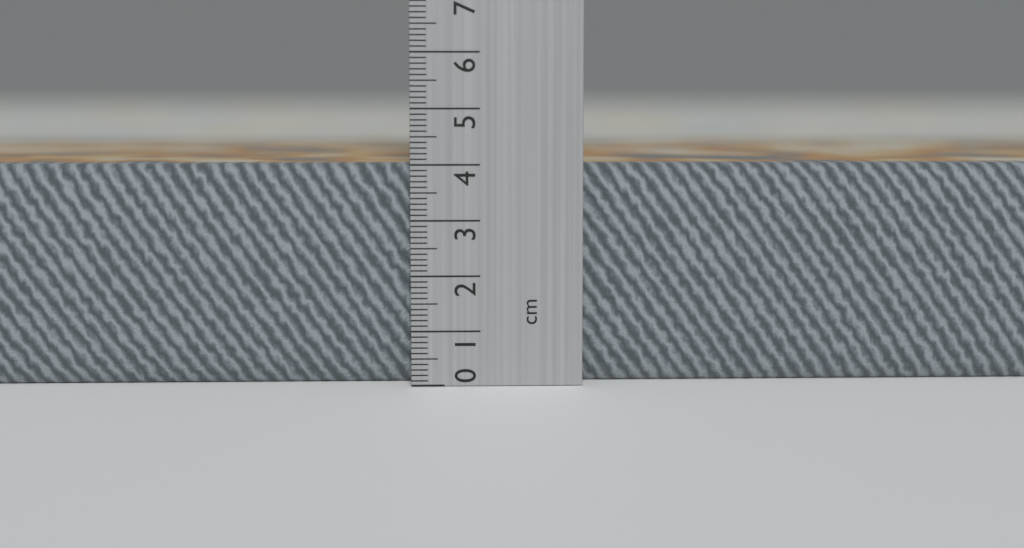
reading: 4.0 cm
